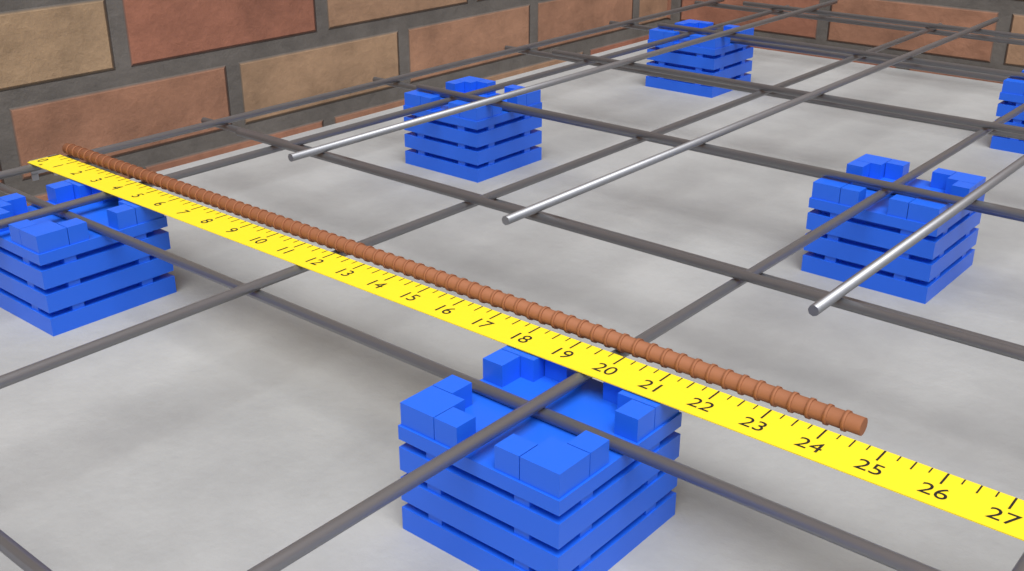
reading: 24.50 in
